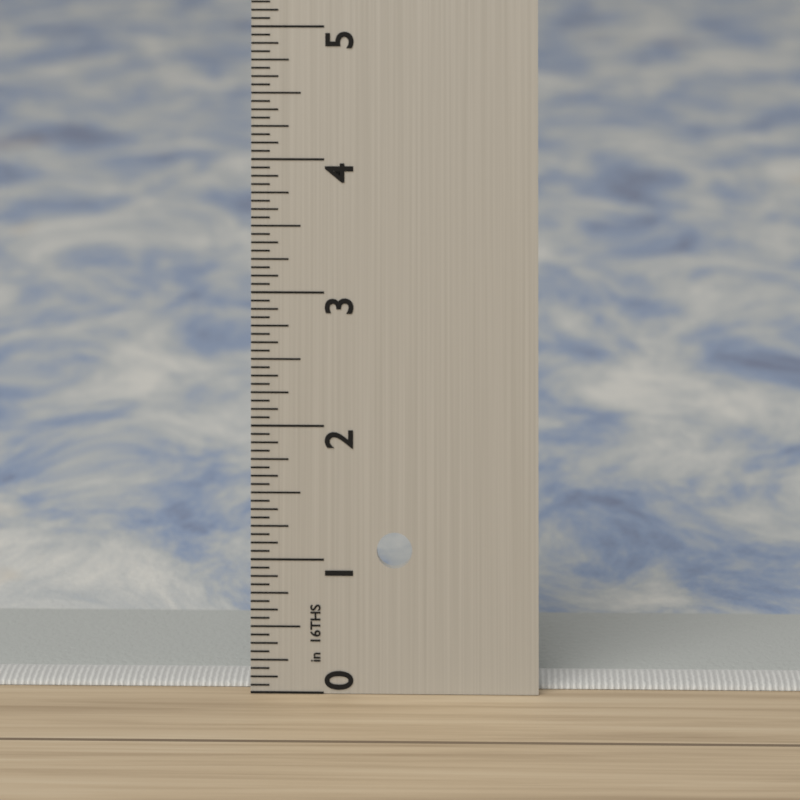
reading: 0.0625 in
